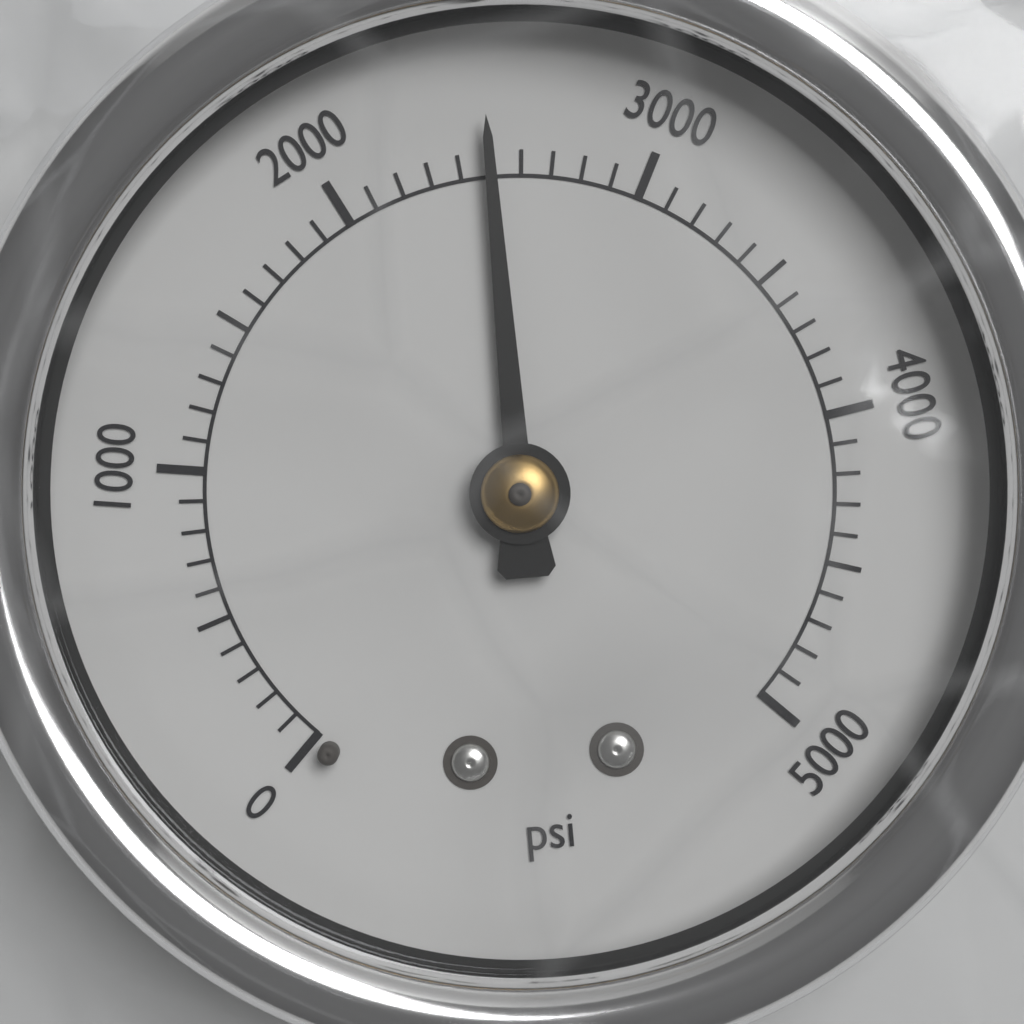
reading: 2500 psi
